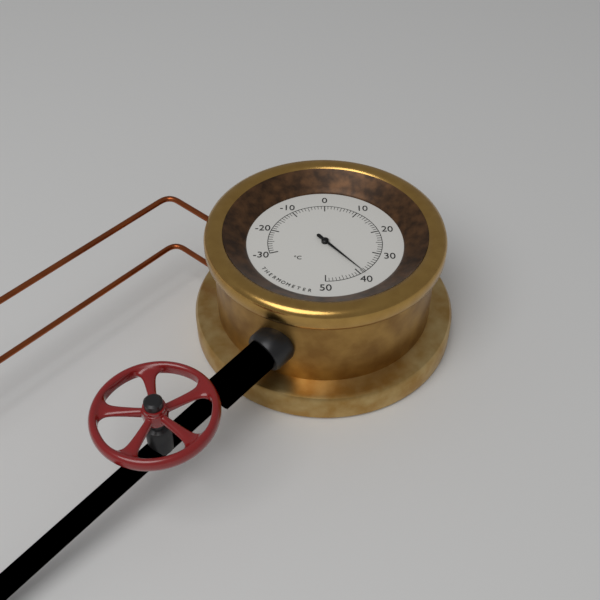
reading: 39 °C
